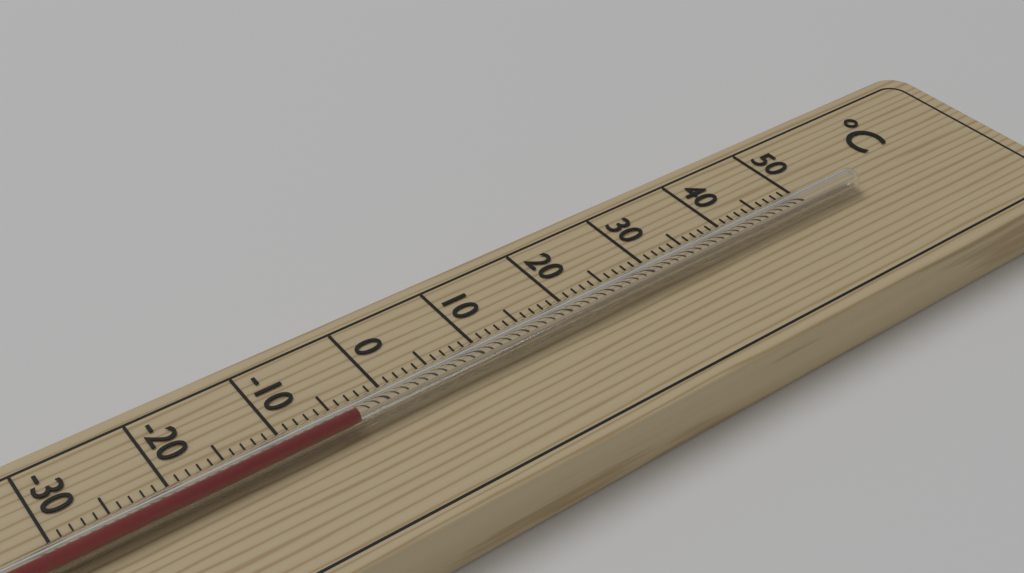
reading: -4 °C
